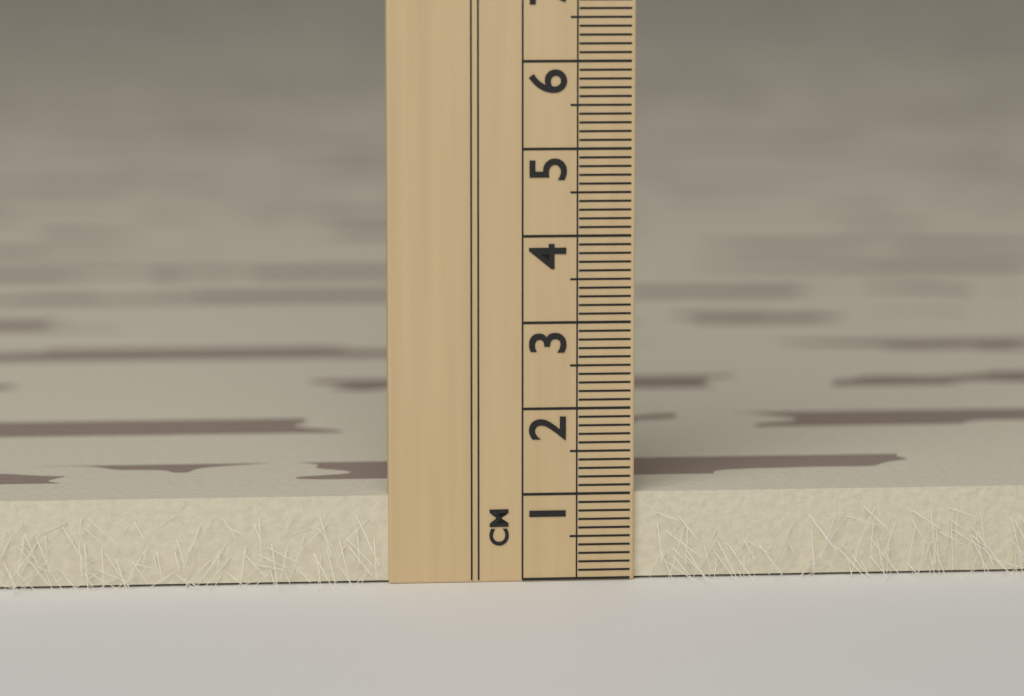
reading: 1.0 cm
